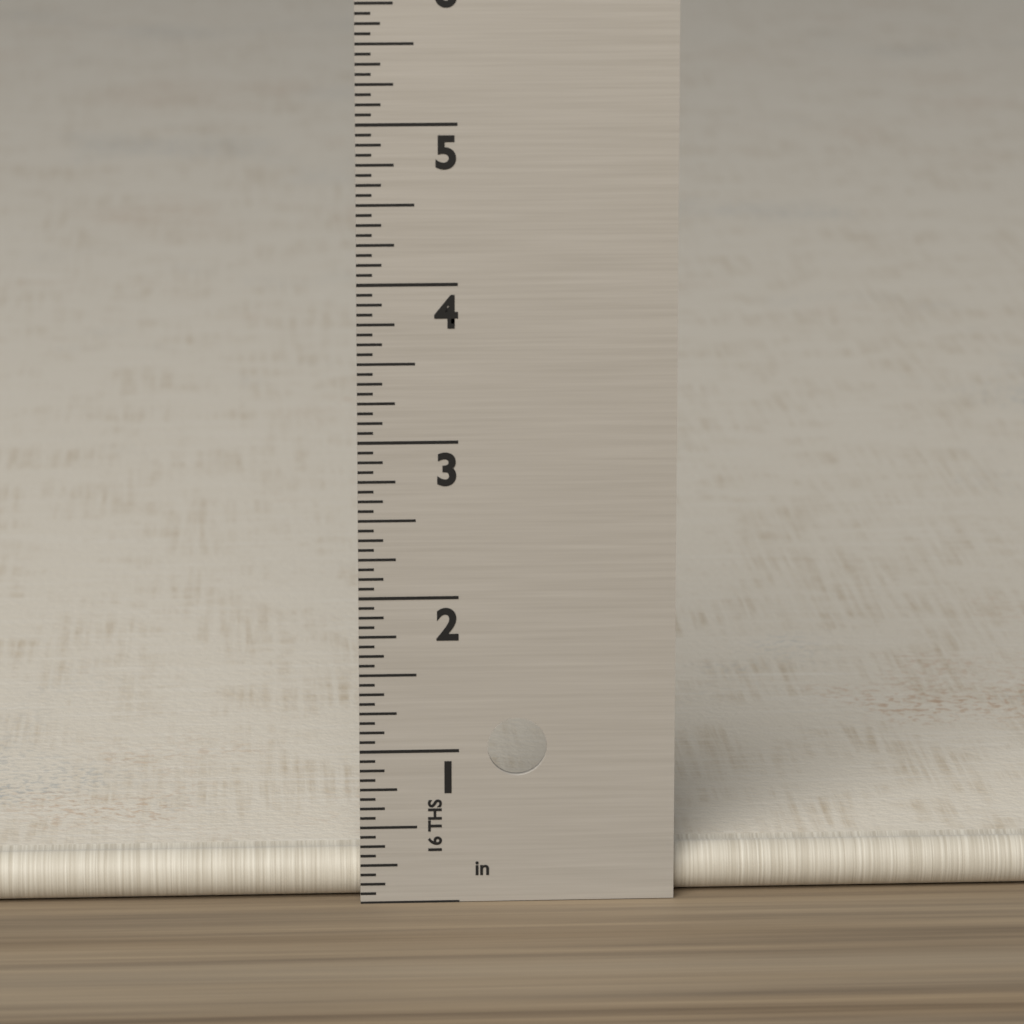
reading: 0.3125 in
